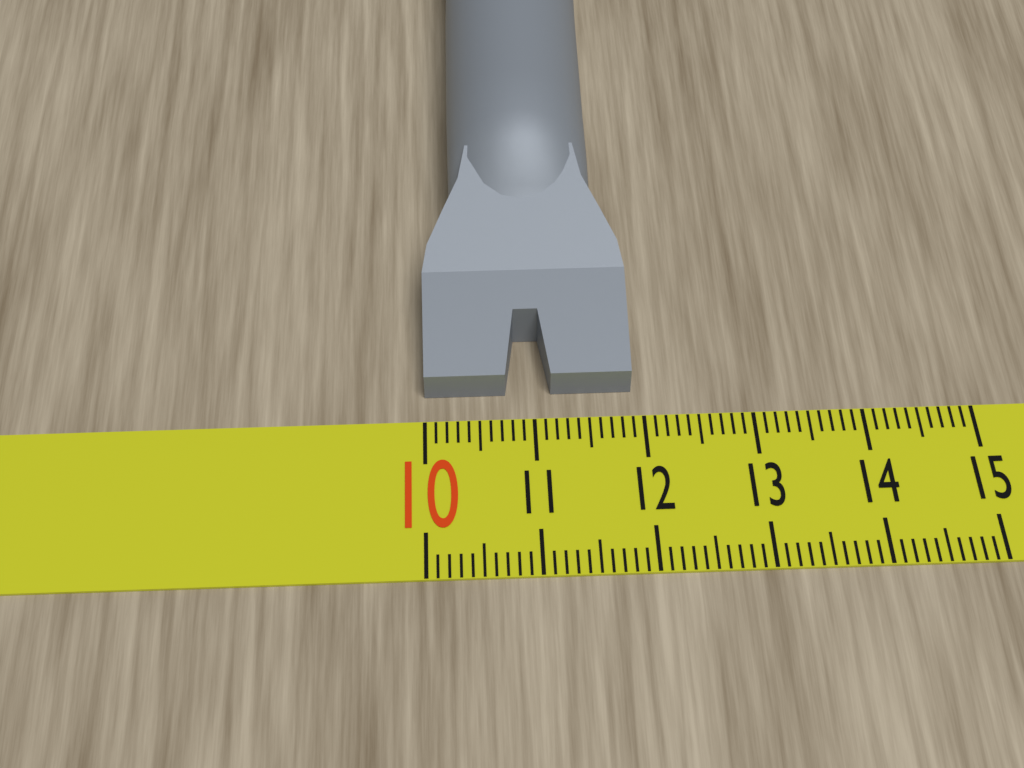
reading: 11.9 (no unit)
